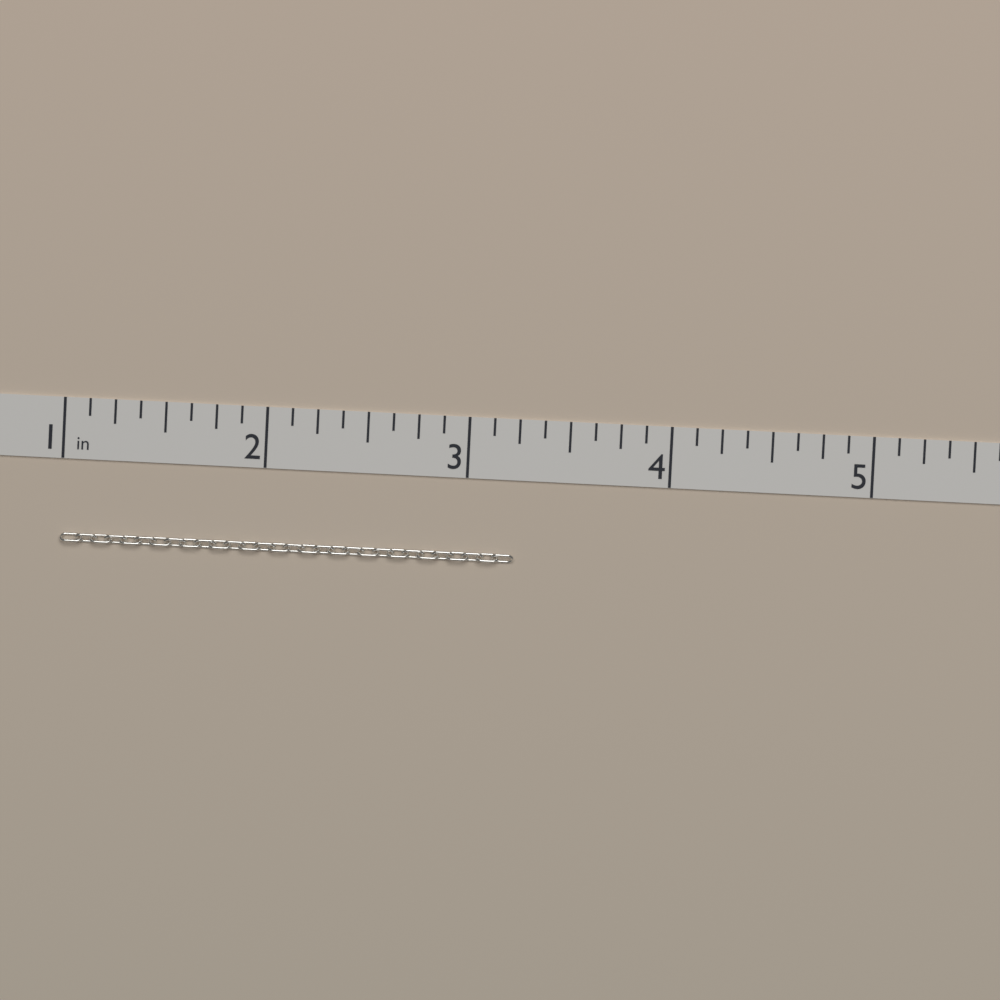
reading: 3.250 in
